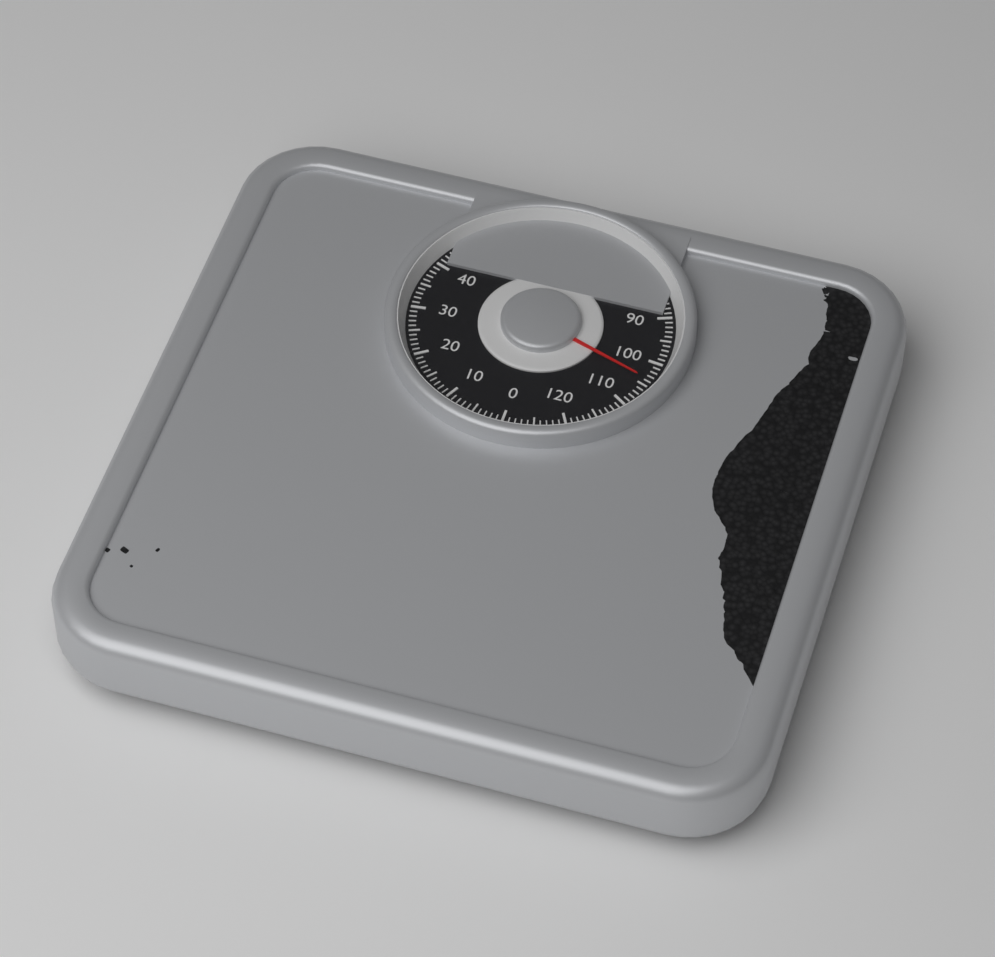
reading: 104 kg
